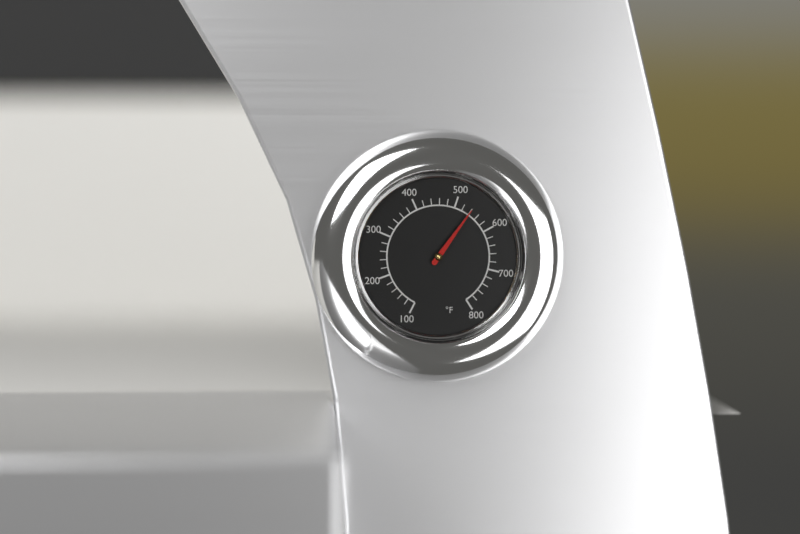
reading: 540 °F
